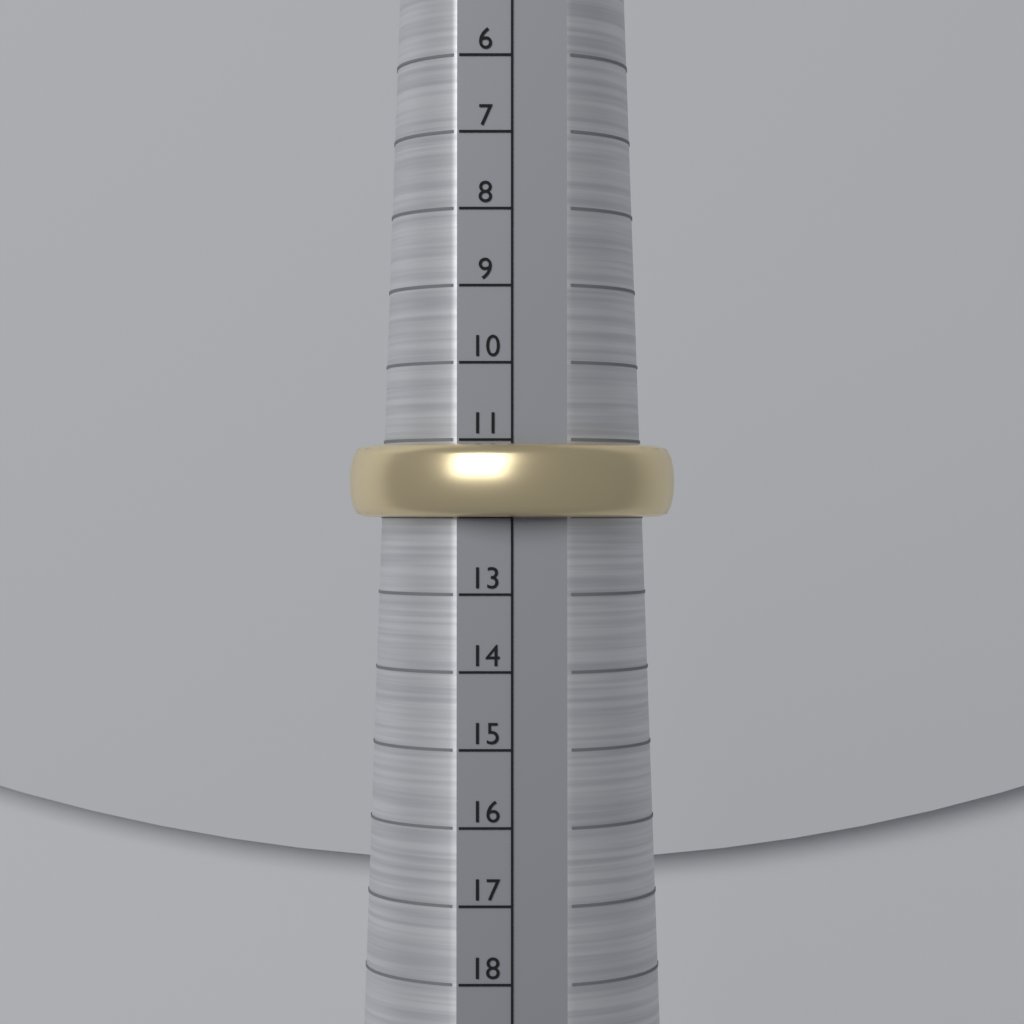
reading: 12 (no unit)
